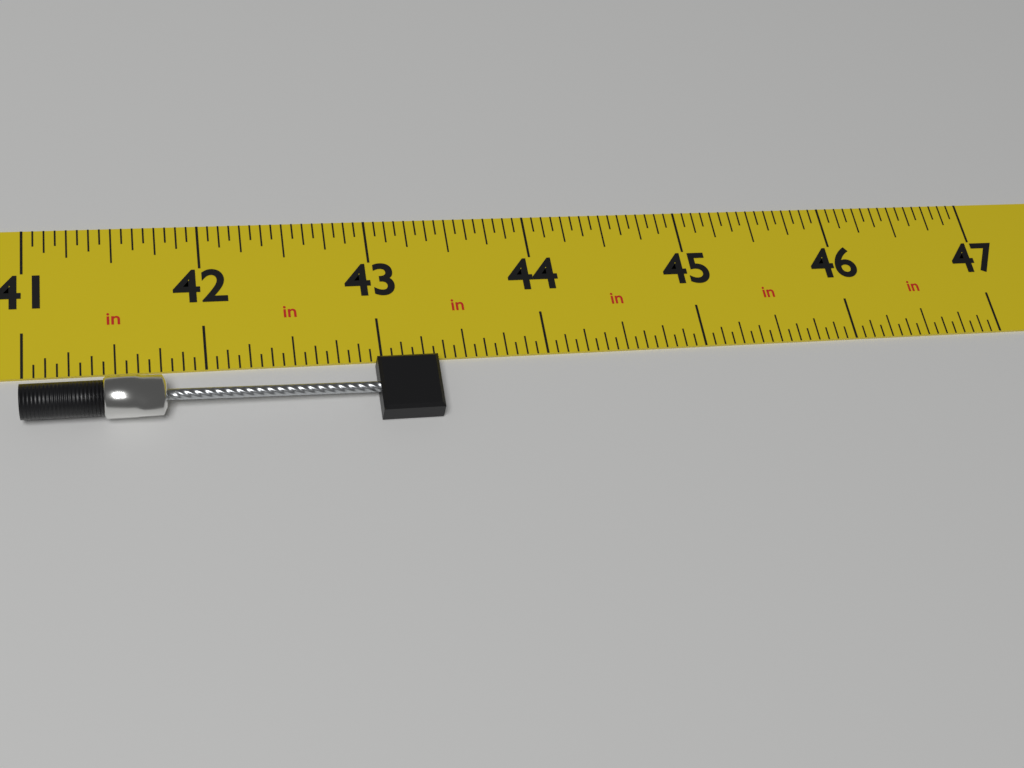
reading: 43.3125 in
